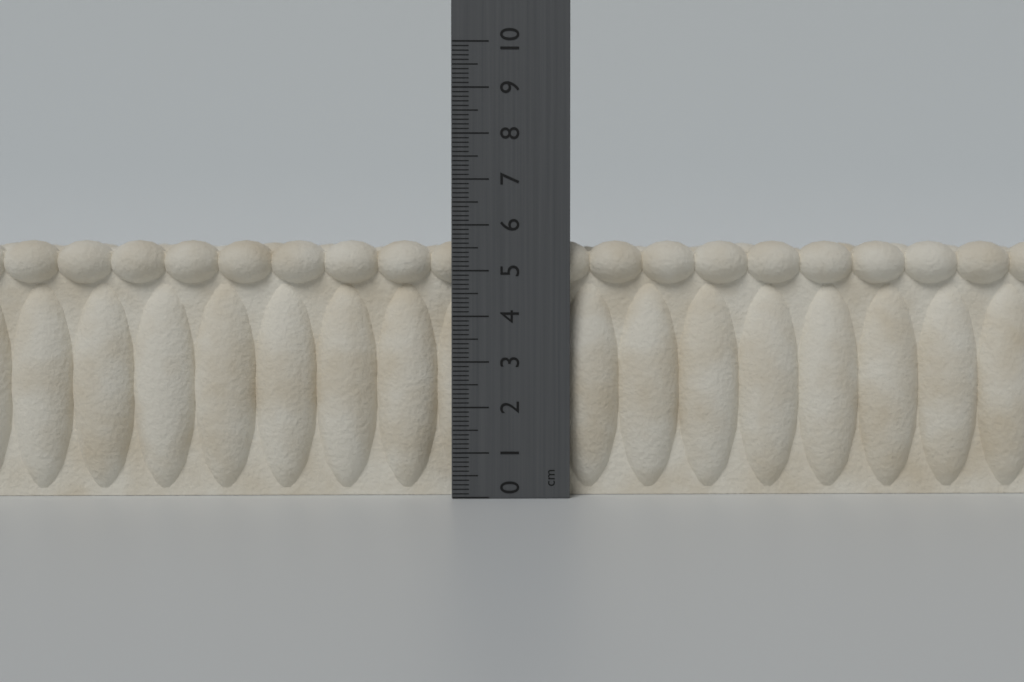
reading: 5.7 cm
